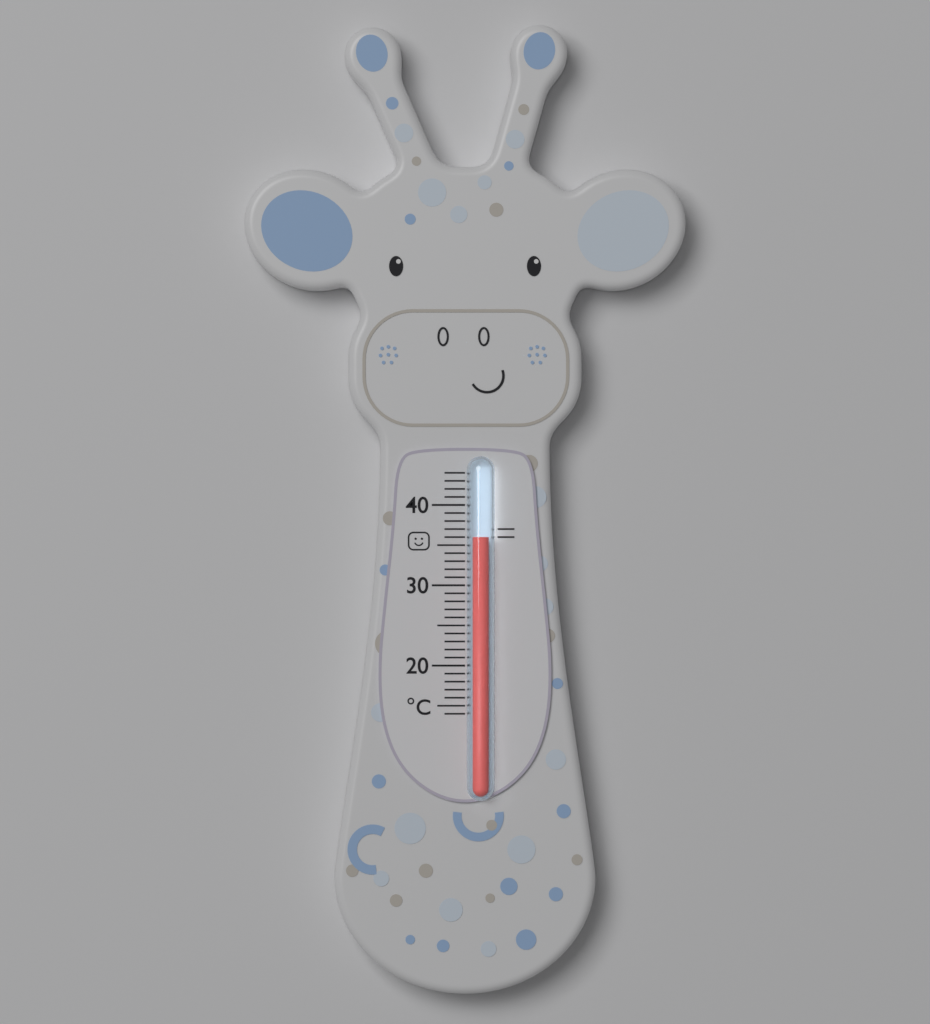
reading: 36 °C
